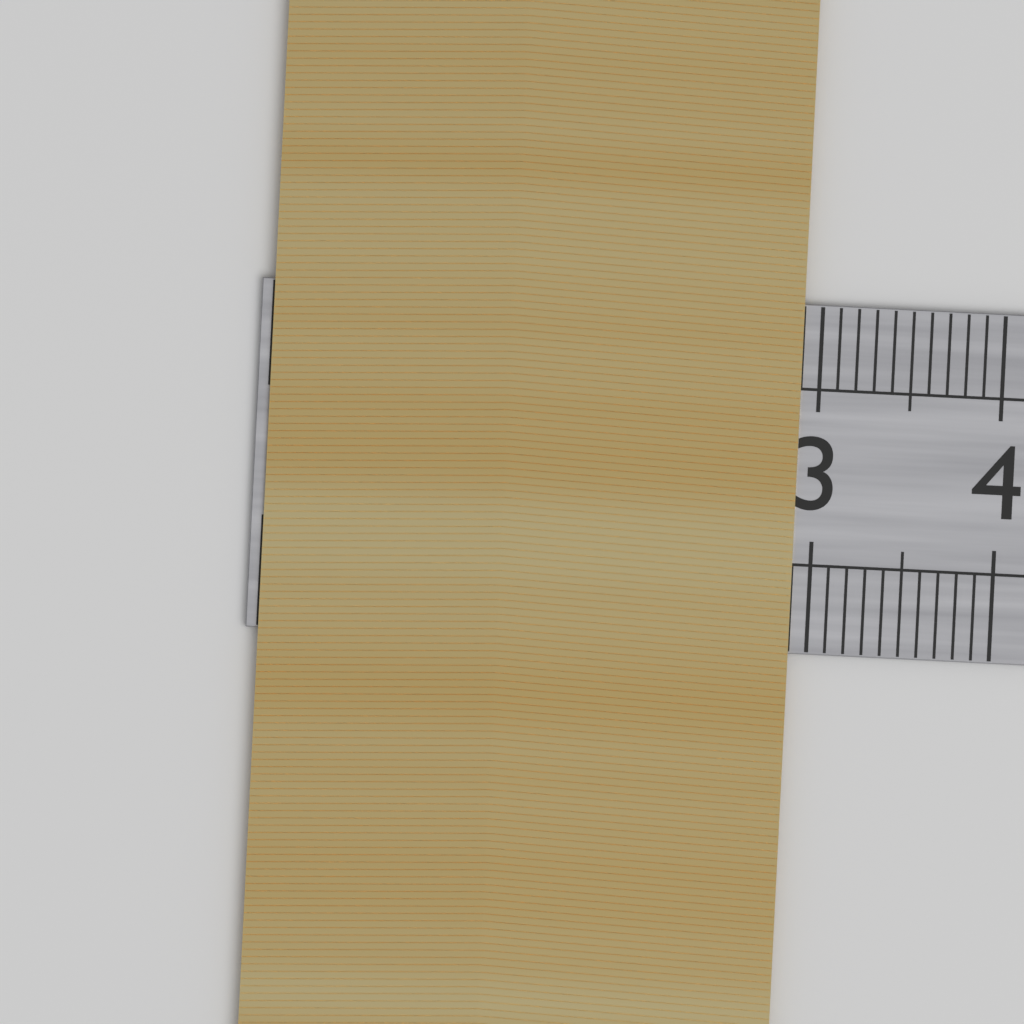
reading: 2.9 cm
